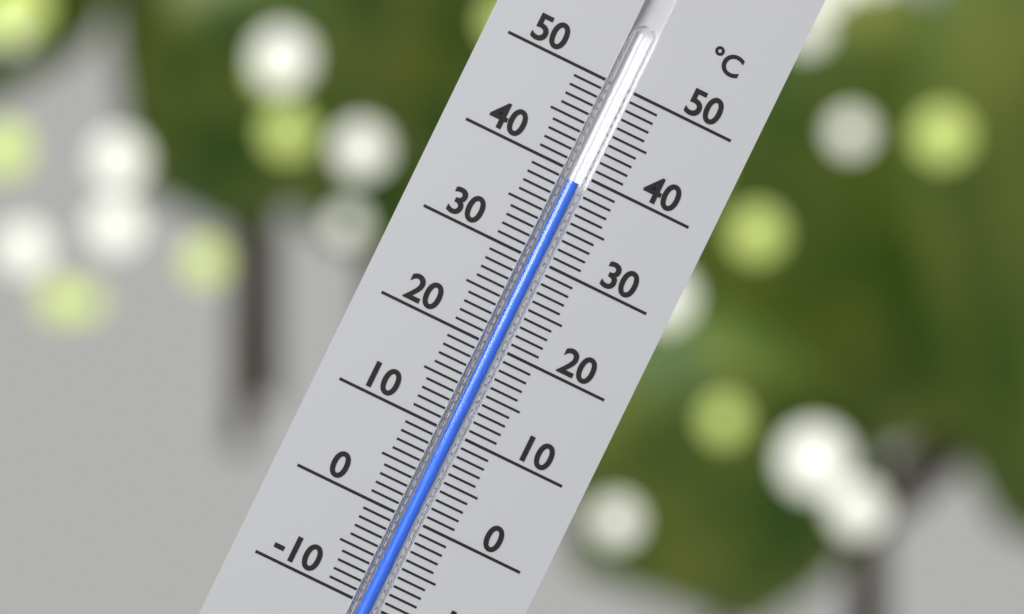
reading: 39 °C
